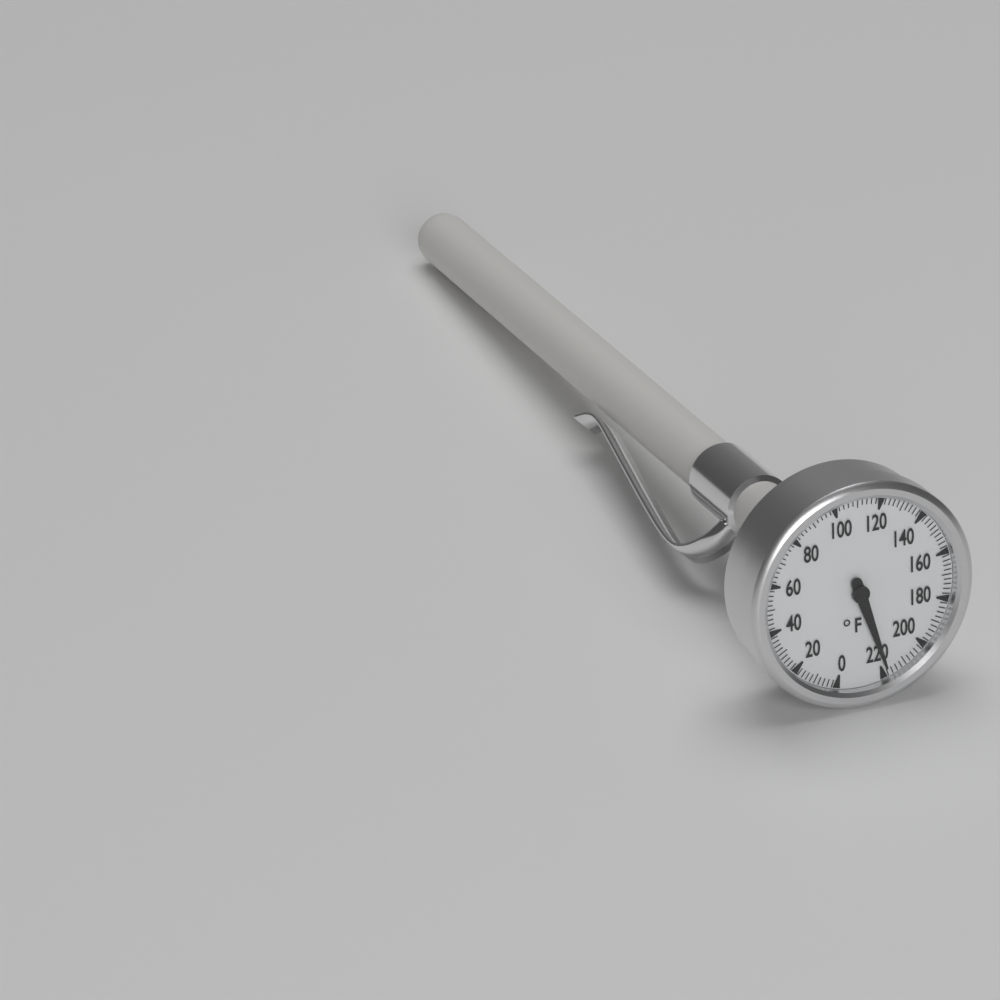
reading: 218 °F
